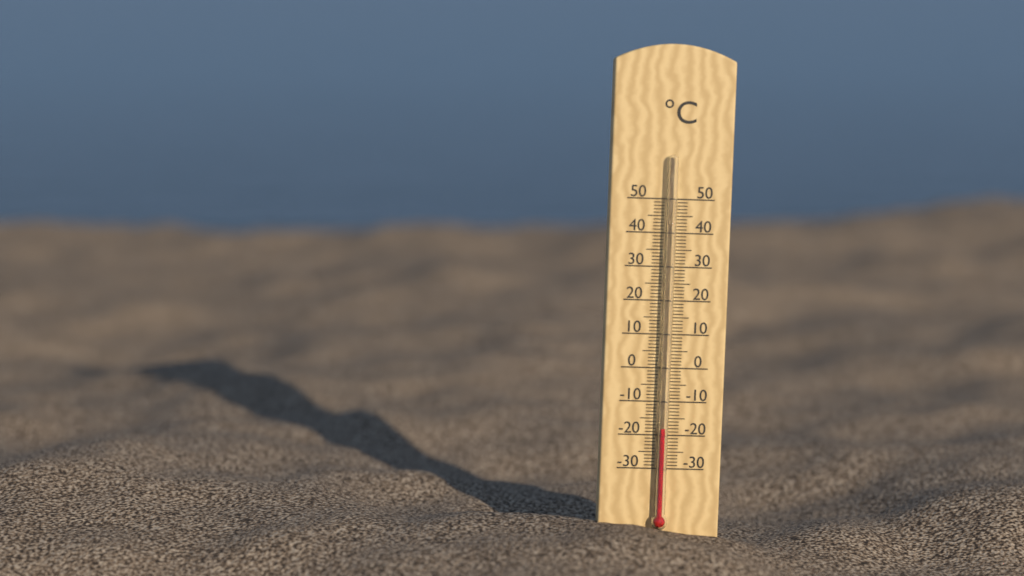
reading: -18 °C
